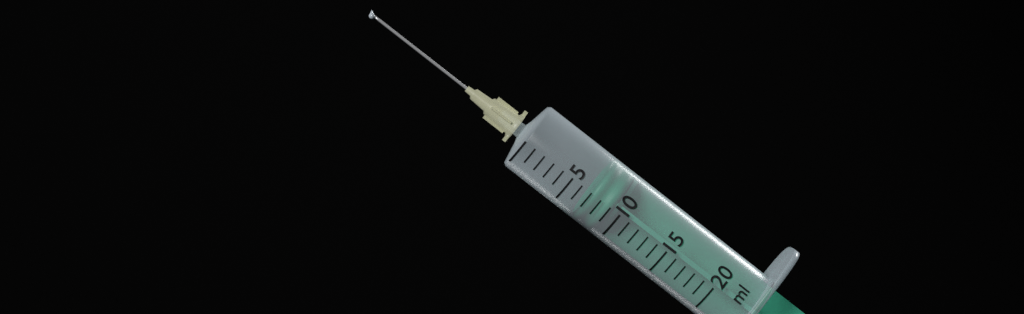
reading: 7 ml
